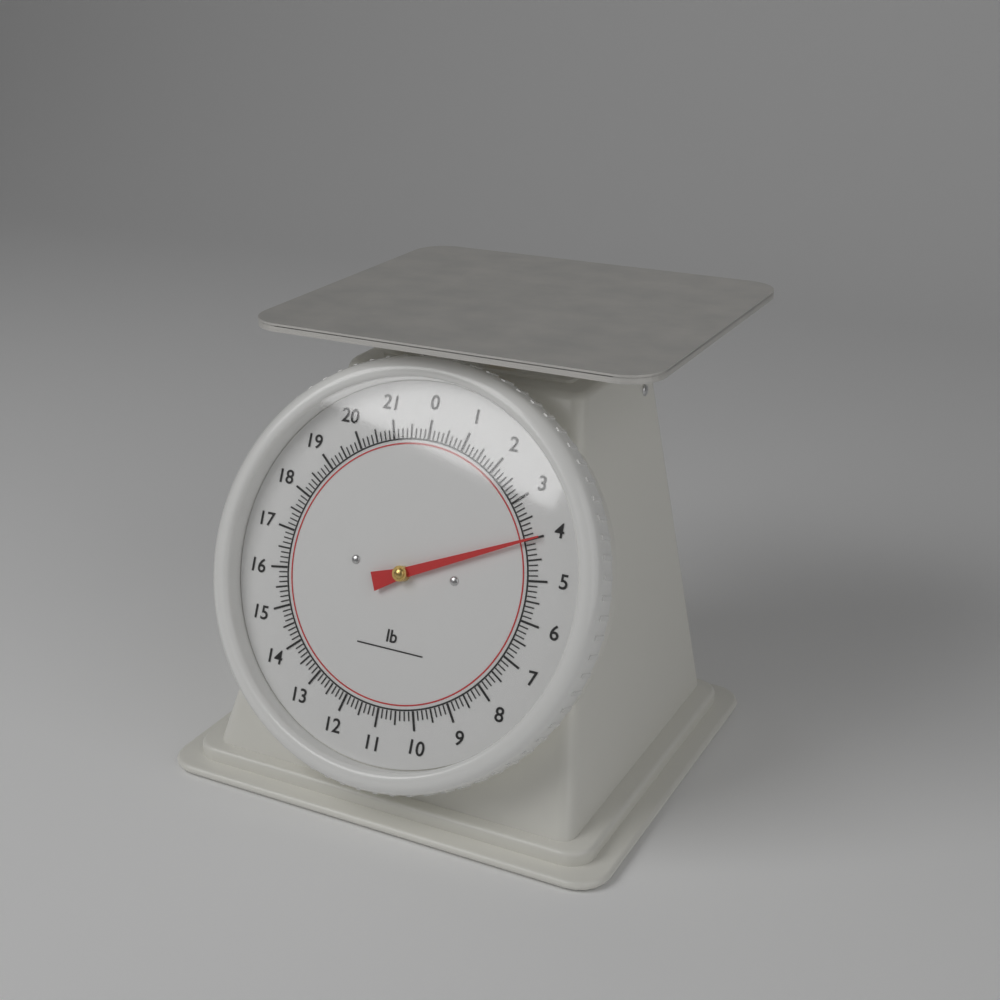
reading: 4.000 lb
